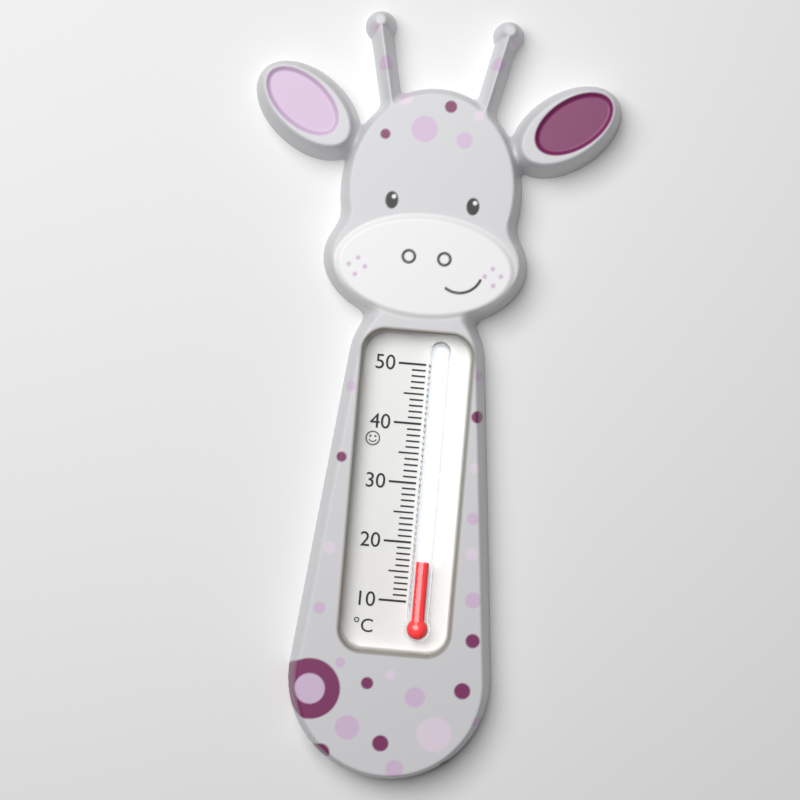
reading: 17 °C
